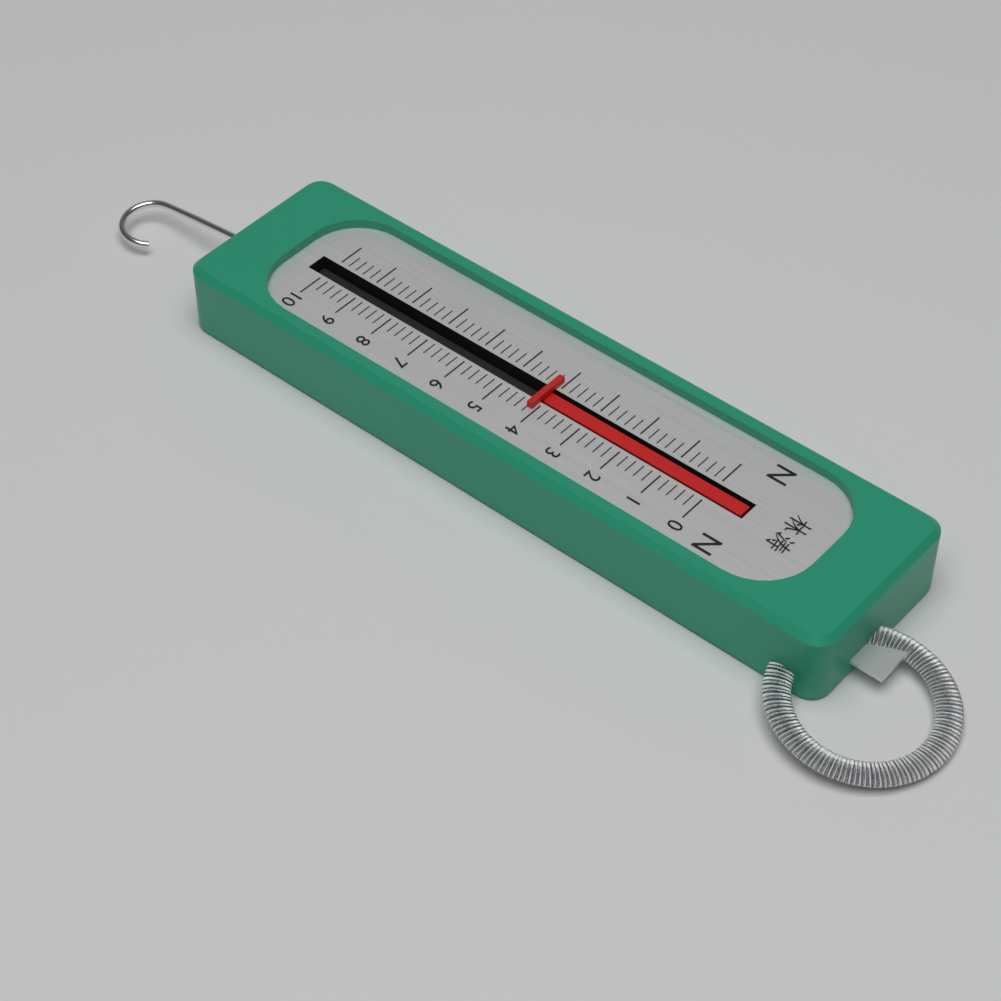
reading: 4.2 N
